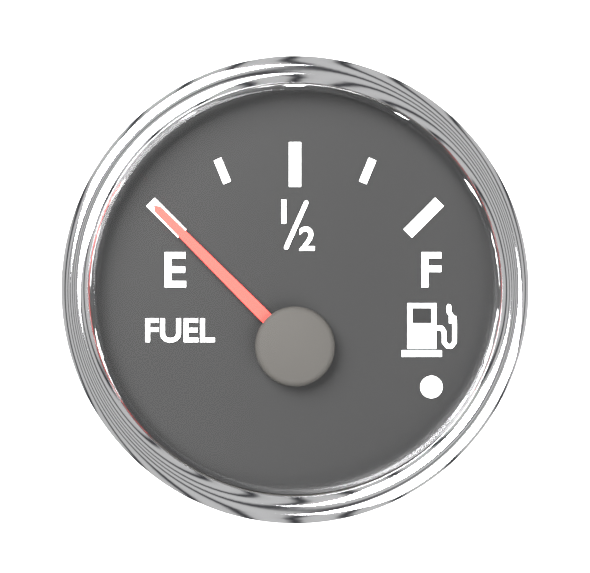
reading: 0.00 (no unit)
